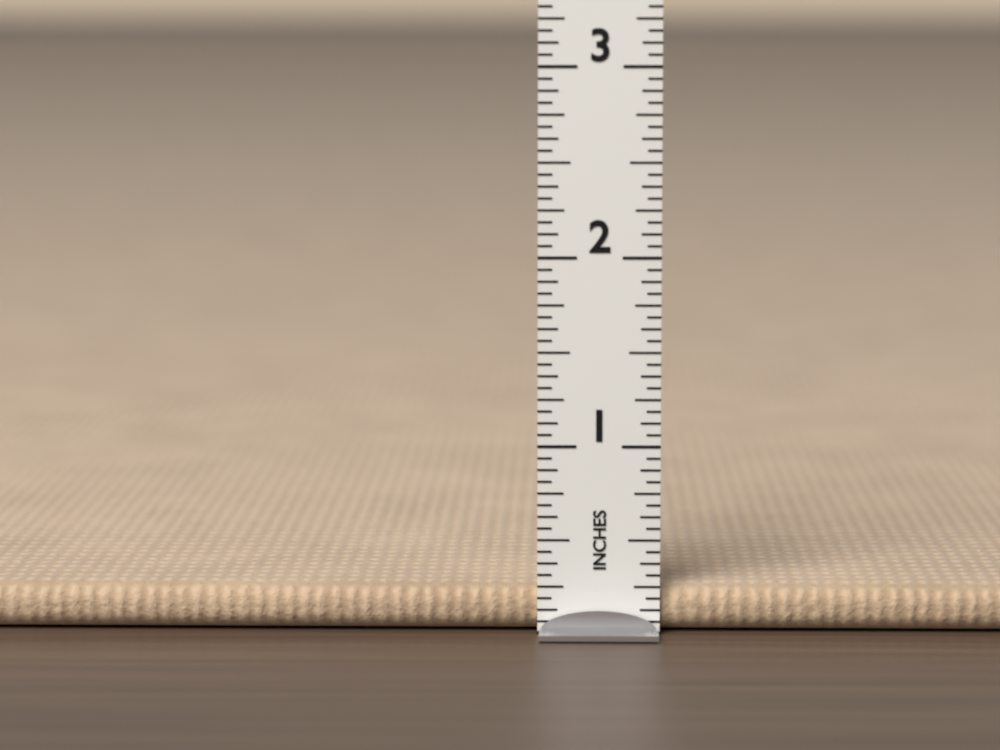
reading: 0.2500 in
